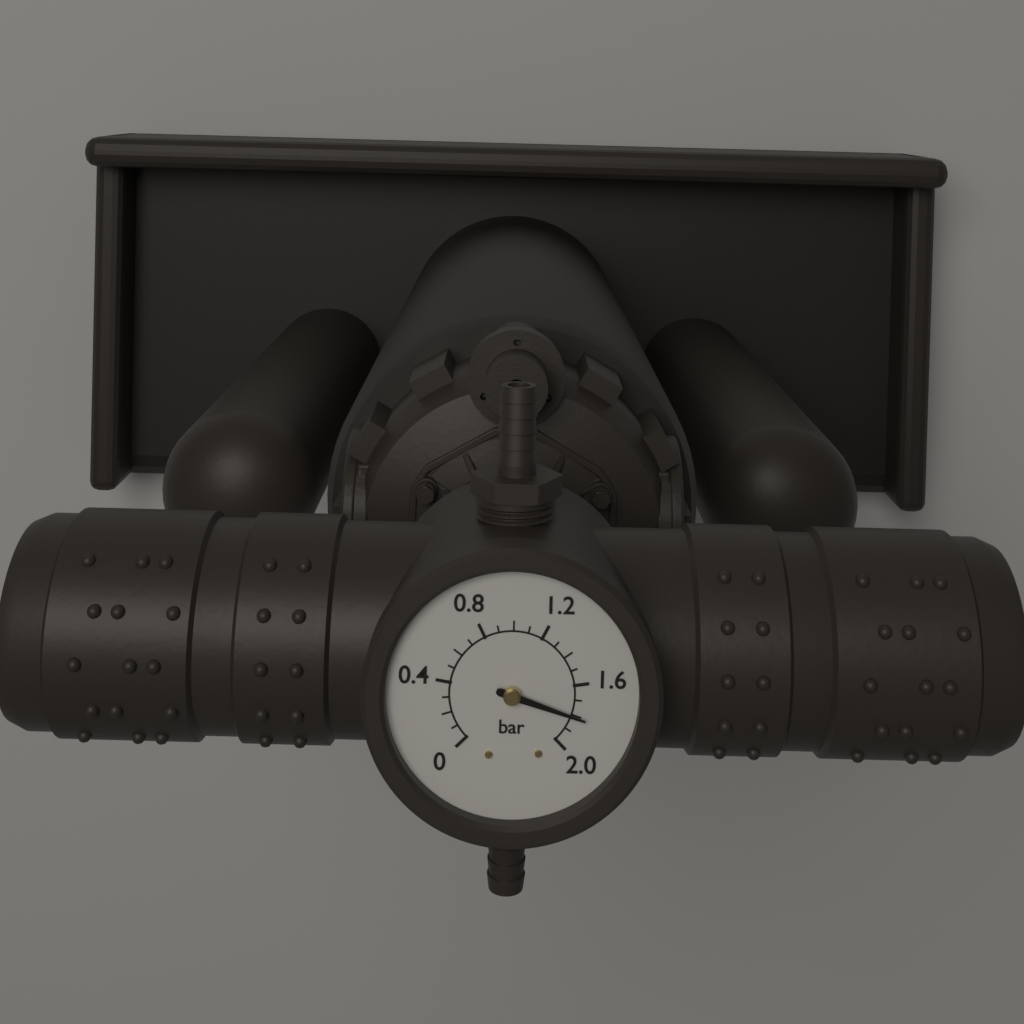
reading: 1.8 bar
